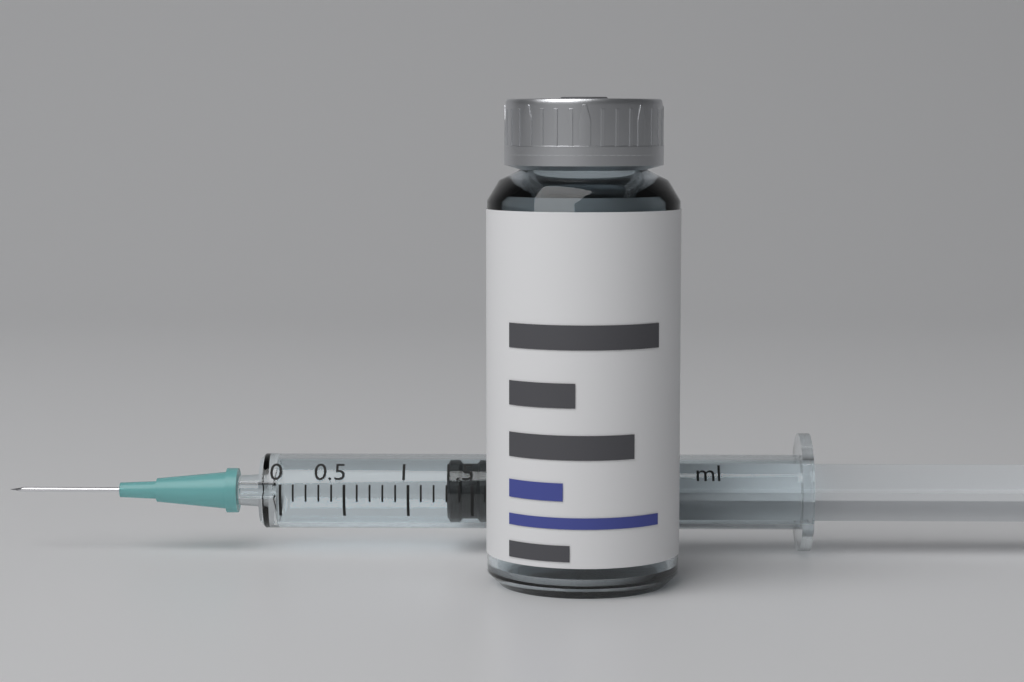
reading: 1.3 ml
